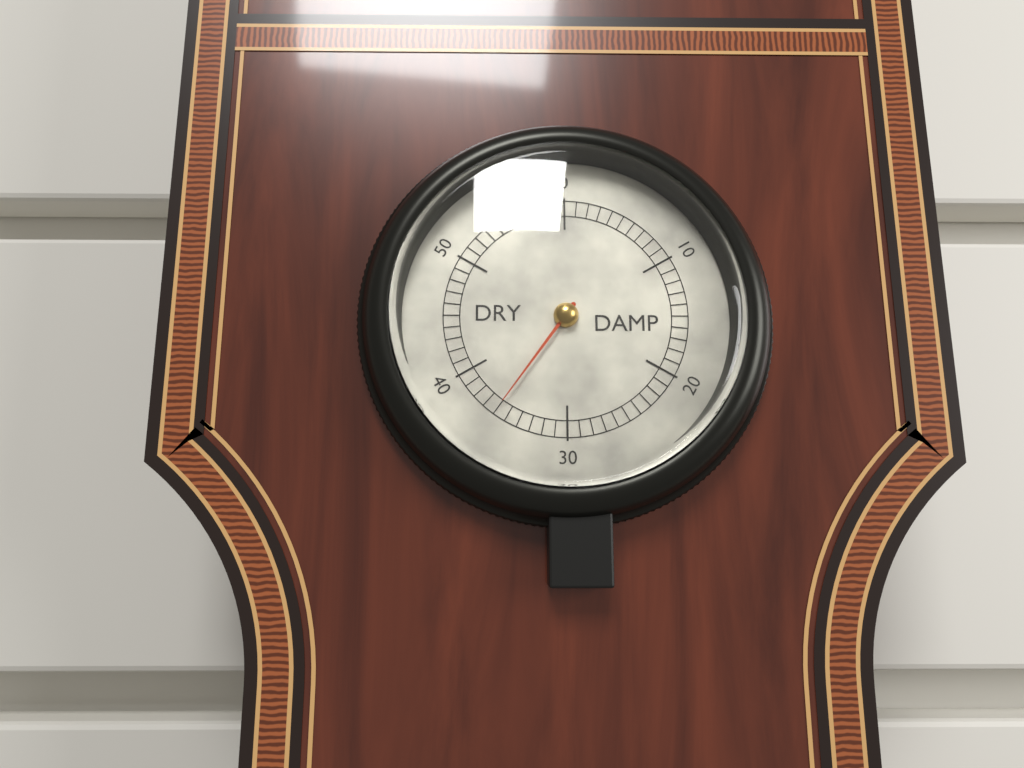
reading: 36 (no unit)
